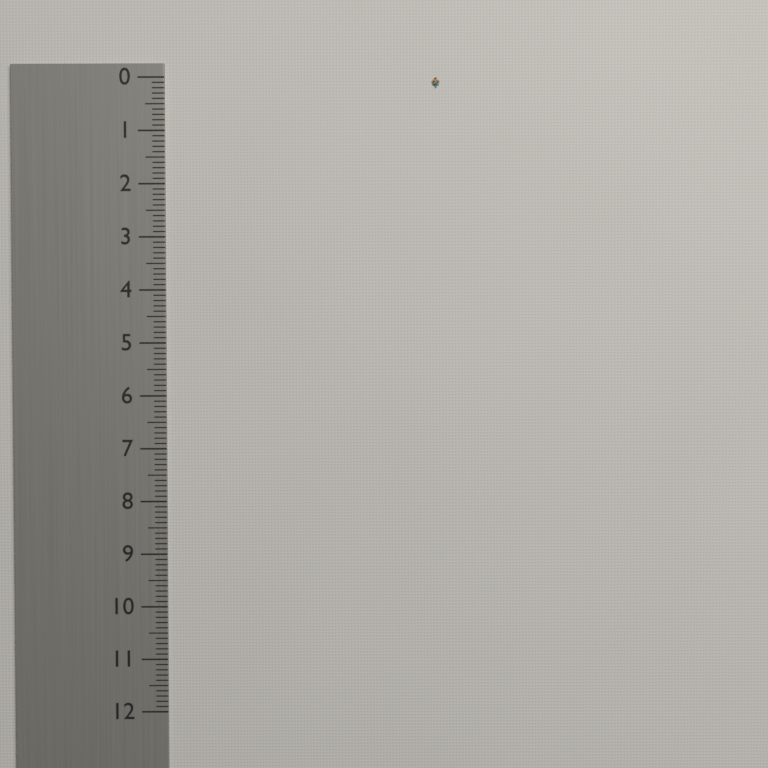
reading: 0.2 (no unit)
